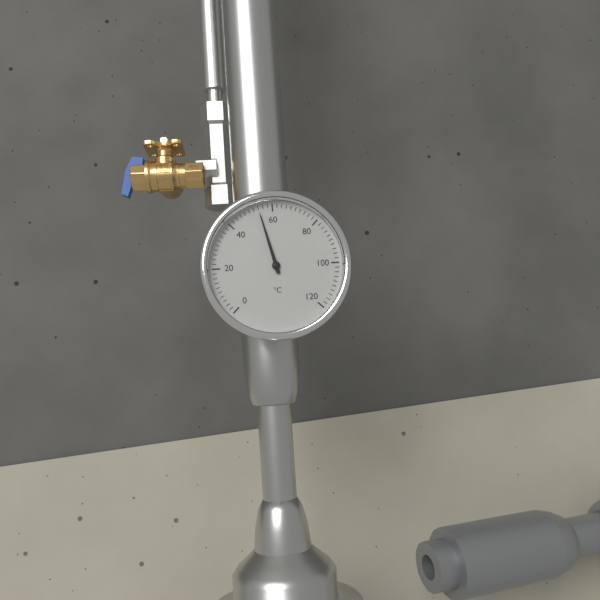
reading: 54 °C
